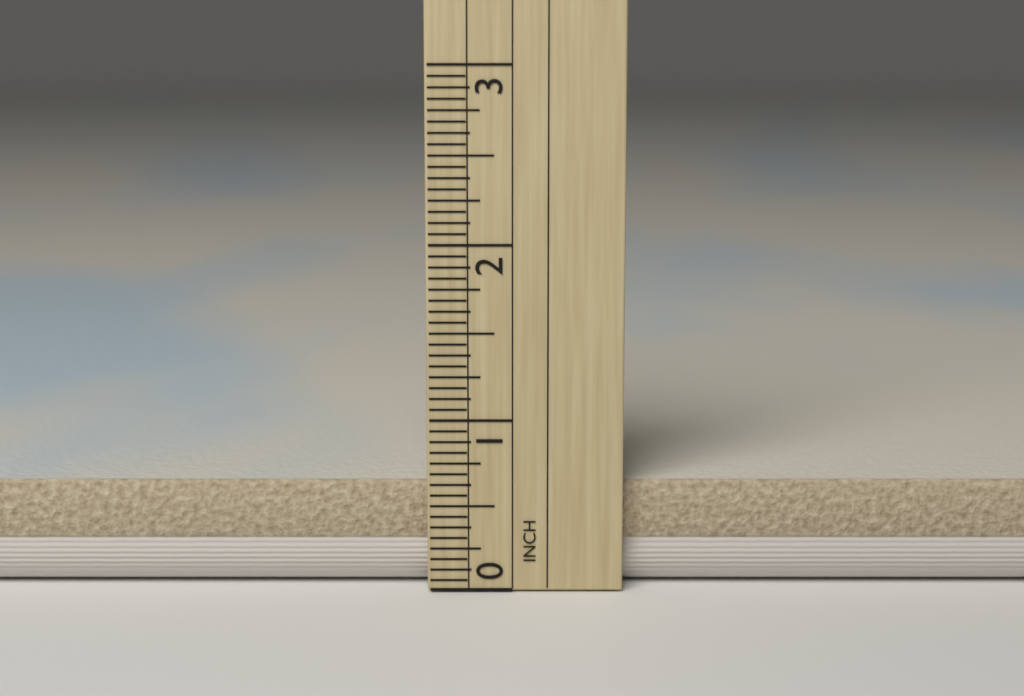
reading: 0.6250 in
